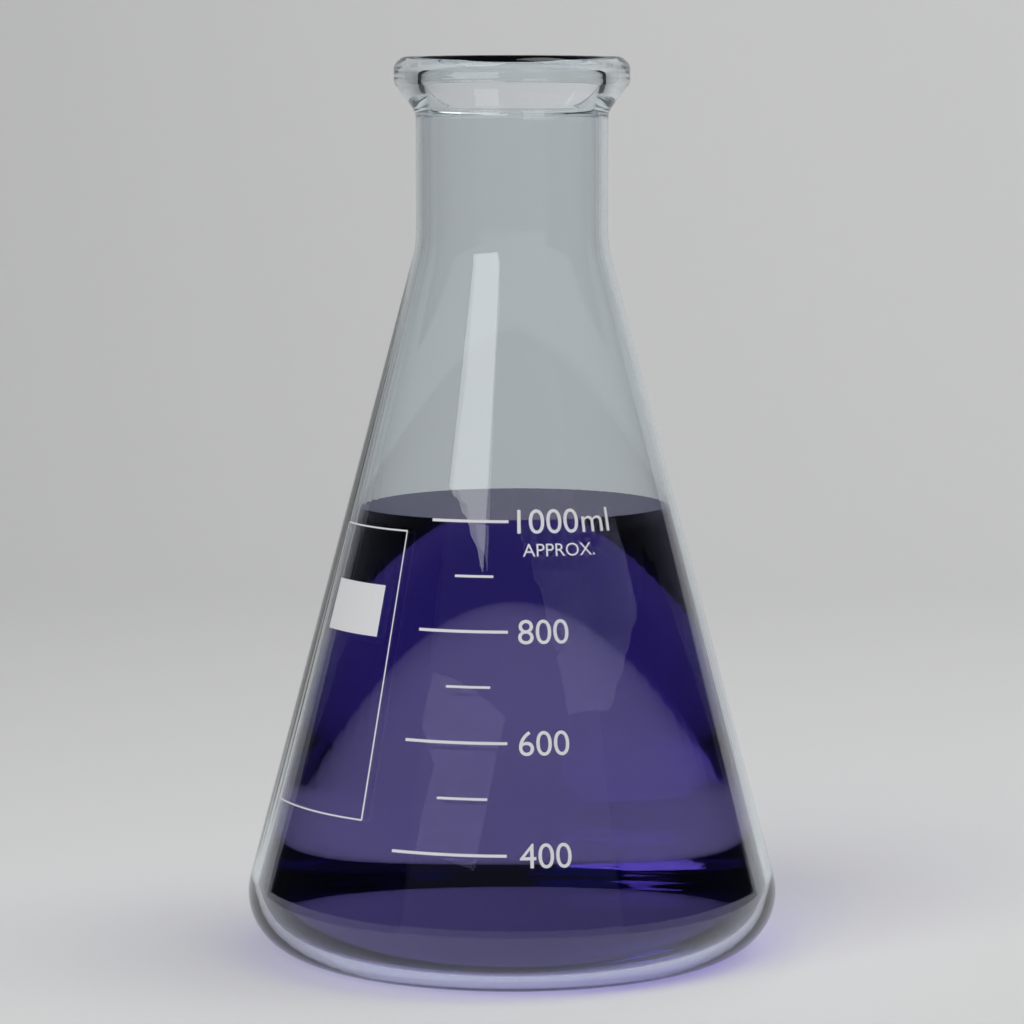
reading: 1000 ml
